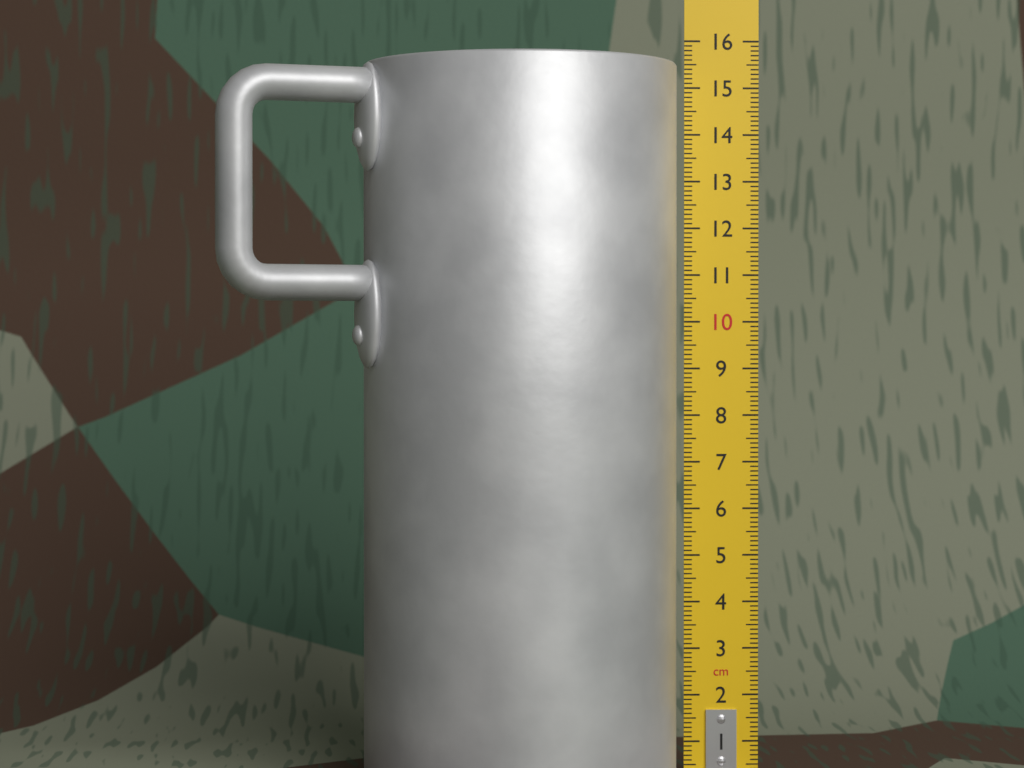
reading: 15.5 cm
